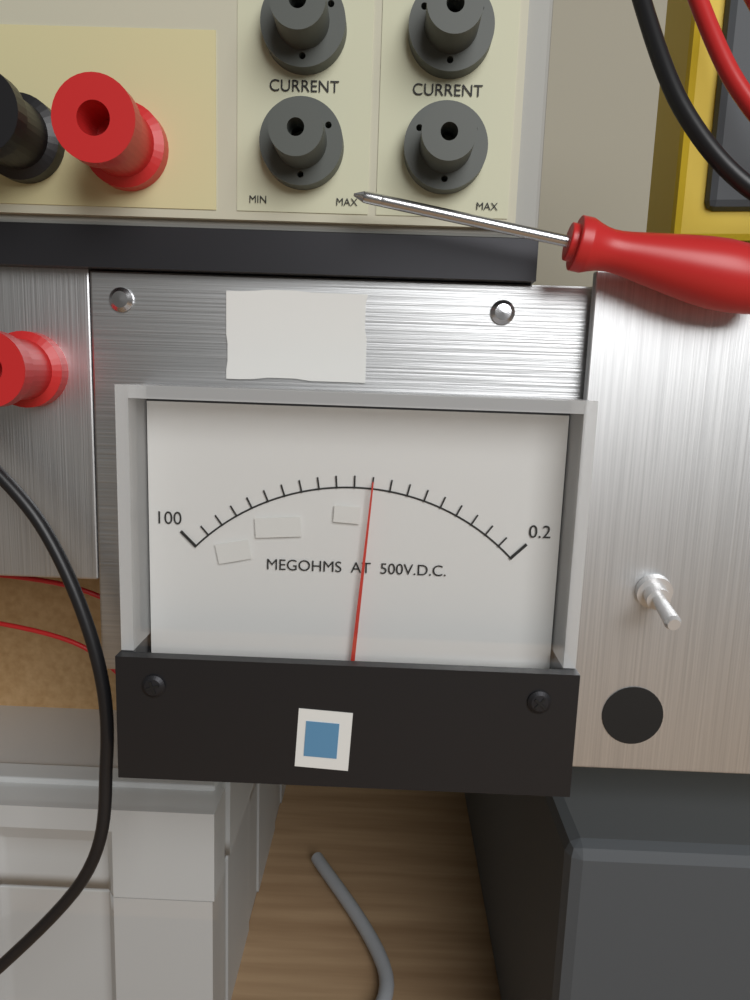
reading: 45.11 MΩ
